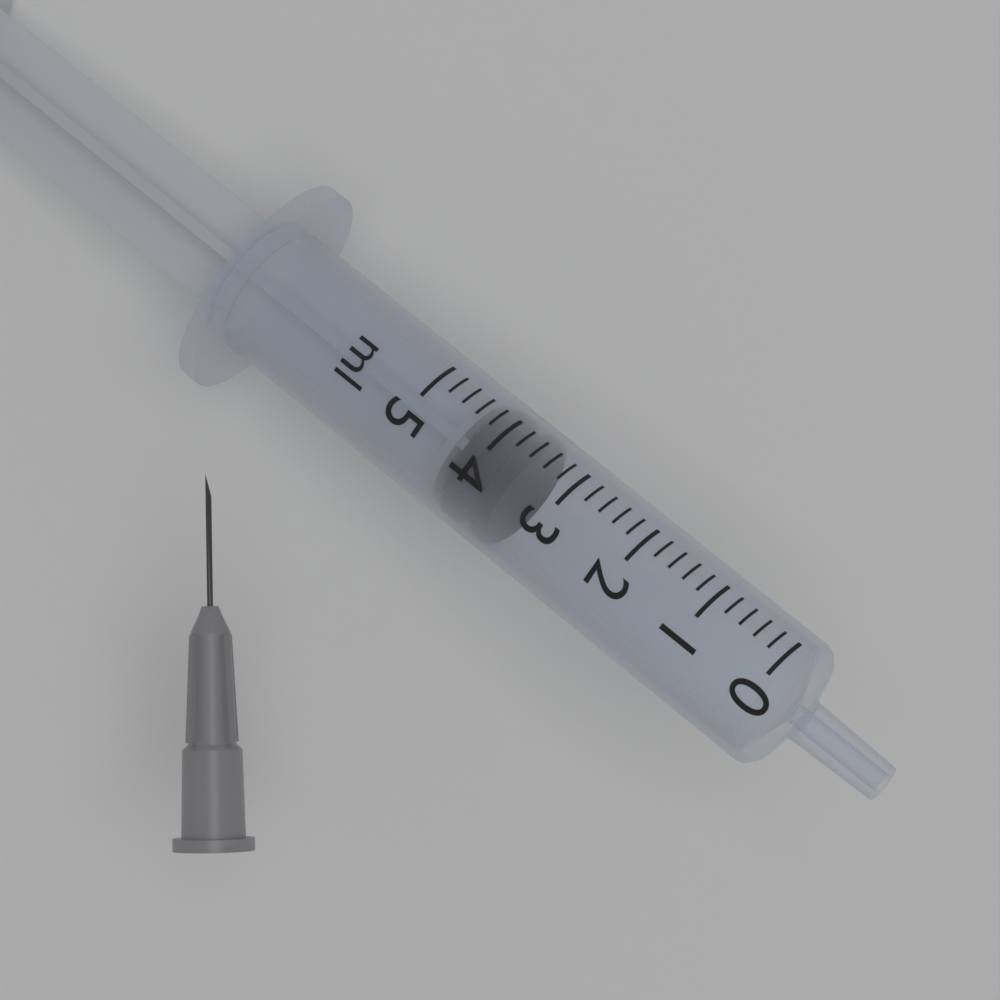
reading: 3.6 ml
